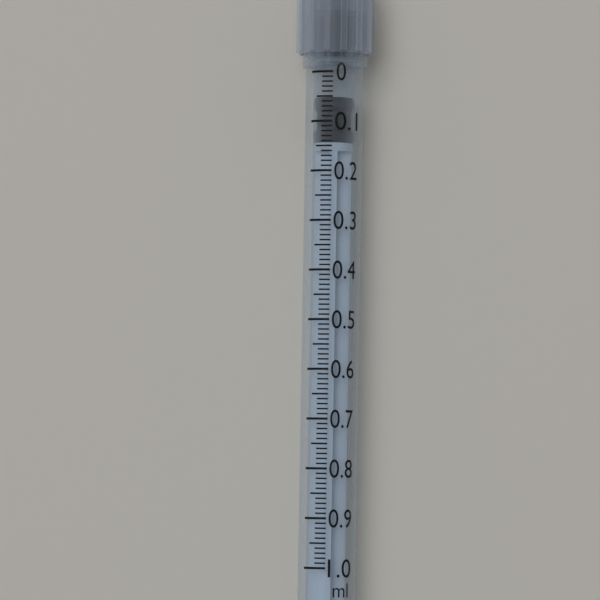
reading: 0.05 ml
